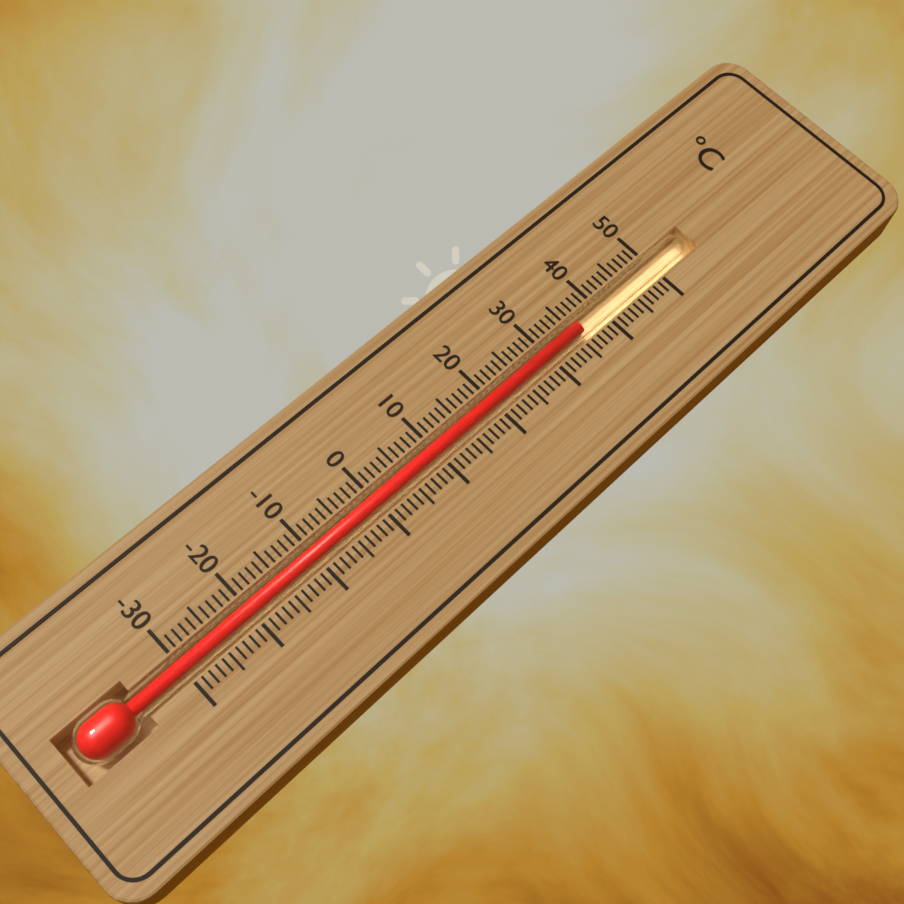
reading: 36 °C
